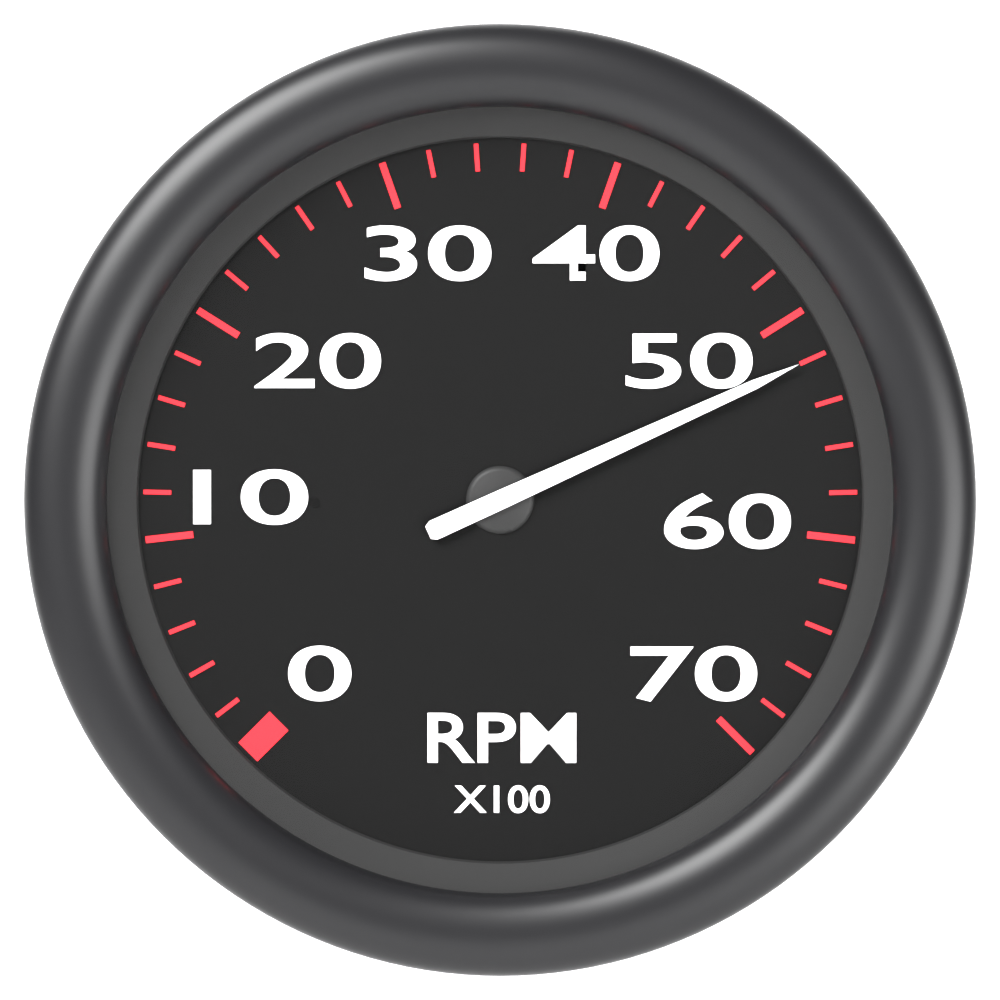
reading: 5200 RPM
